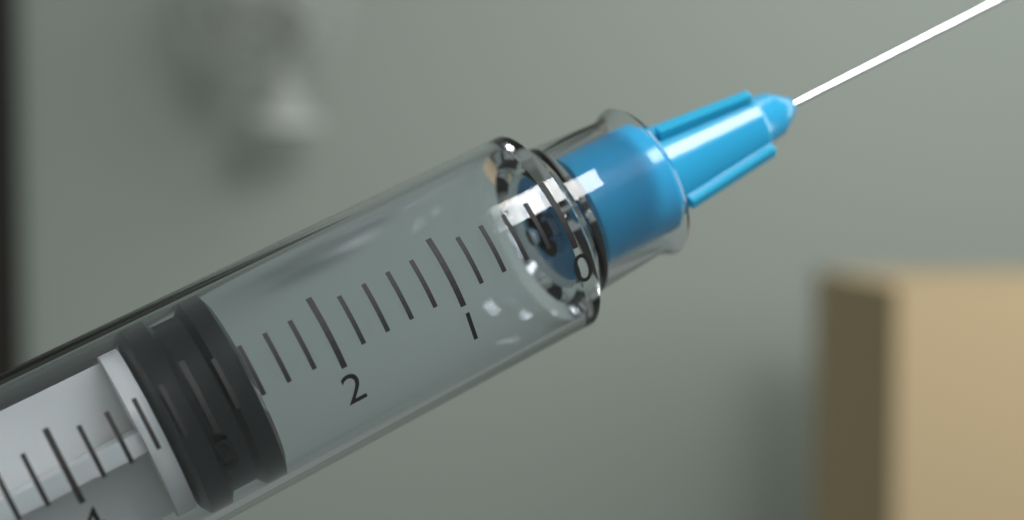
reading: 2.6 ml
